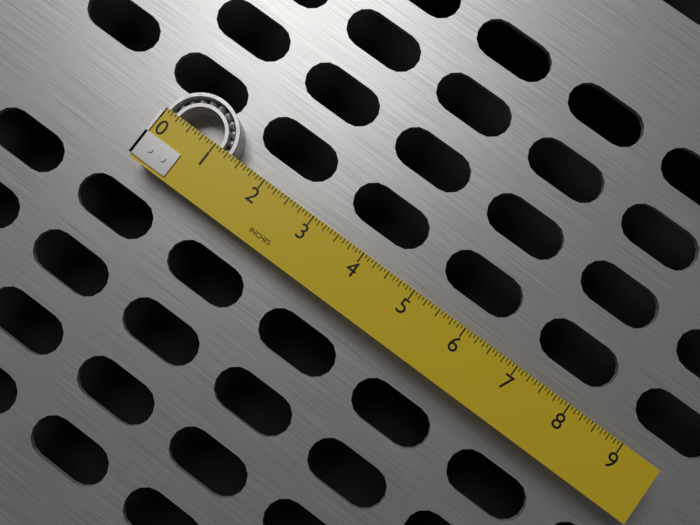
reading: 1.3125 in
